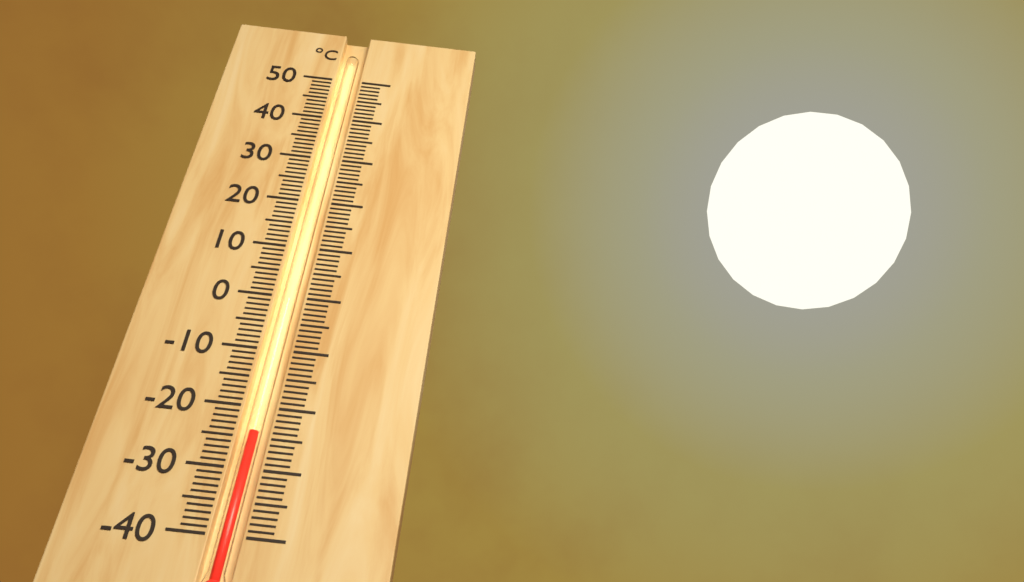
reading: -24 °C
